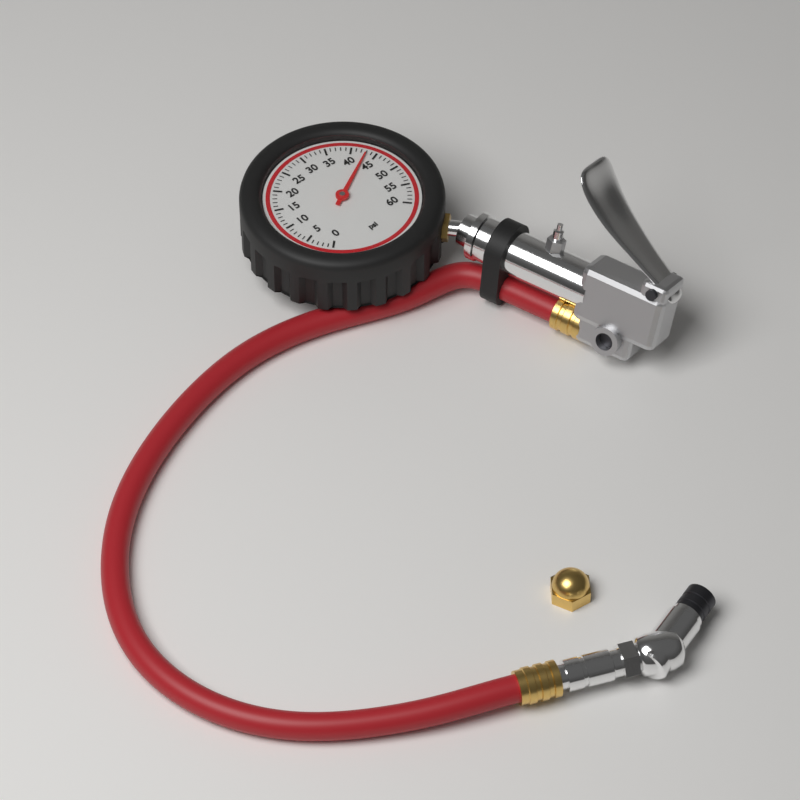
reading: 43 psi
